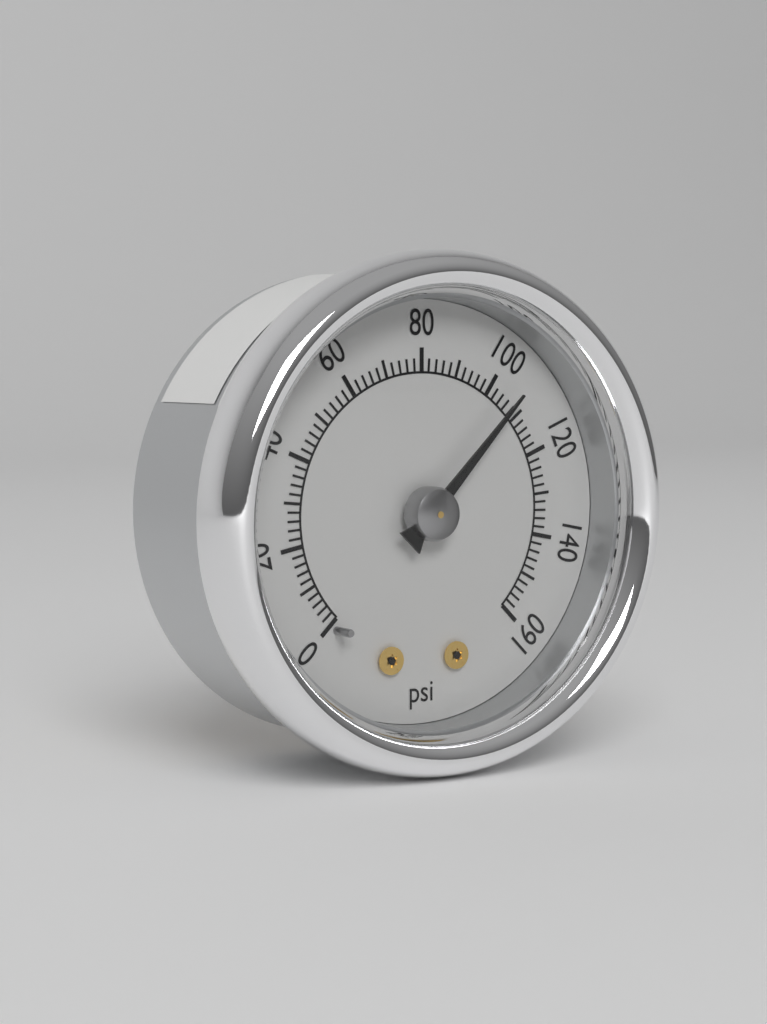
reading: 106 psi
